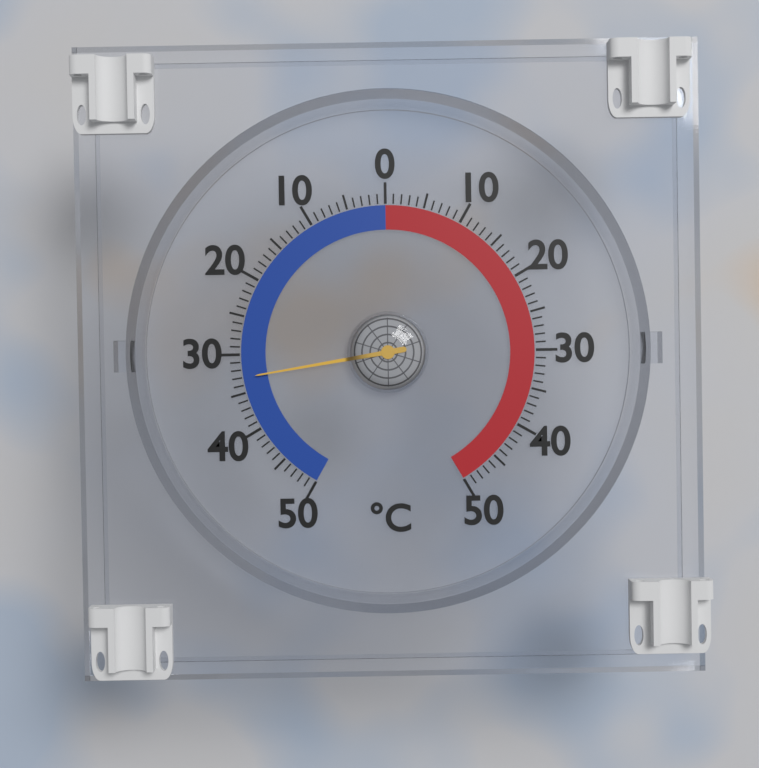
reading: -33 °C
